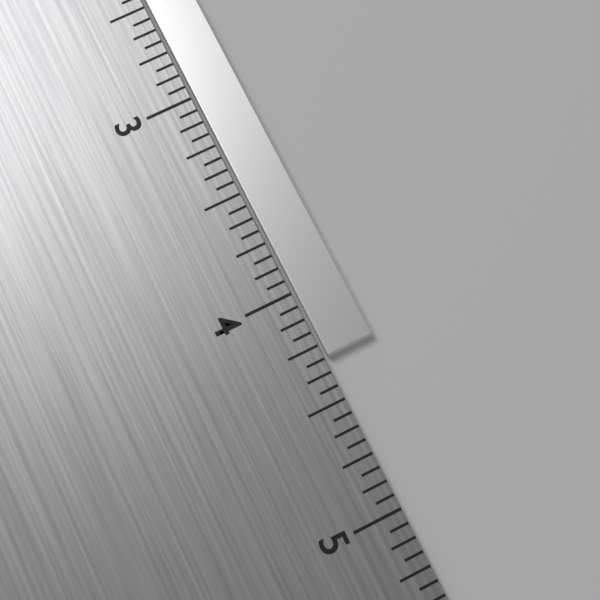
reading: 4.3125 in
